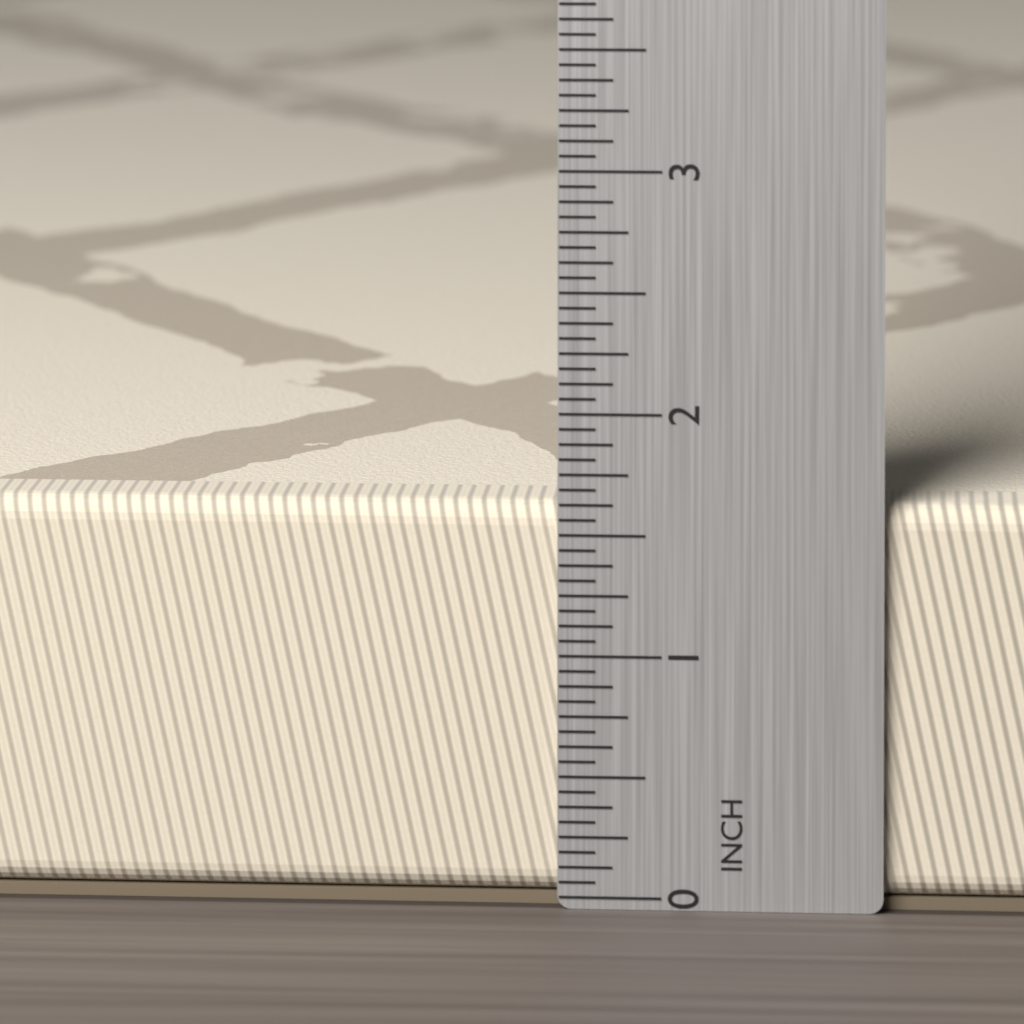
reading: 1.6250 in
